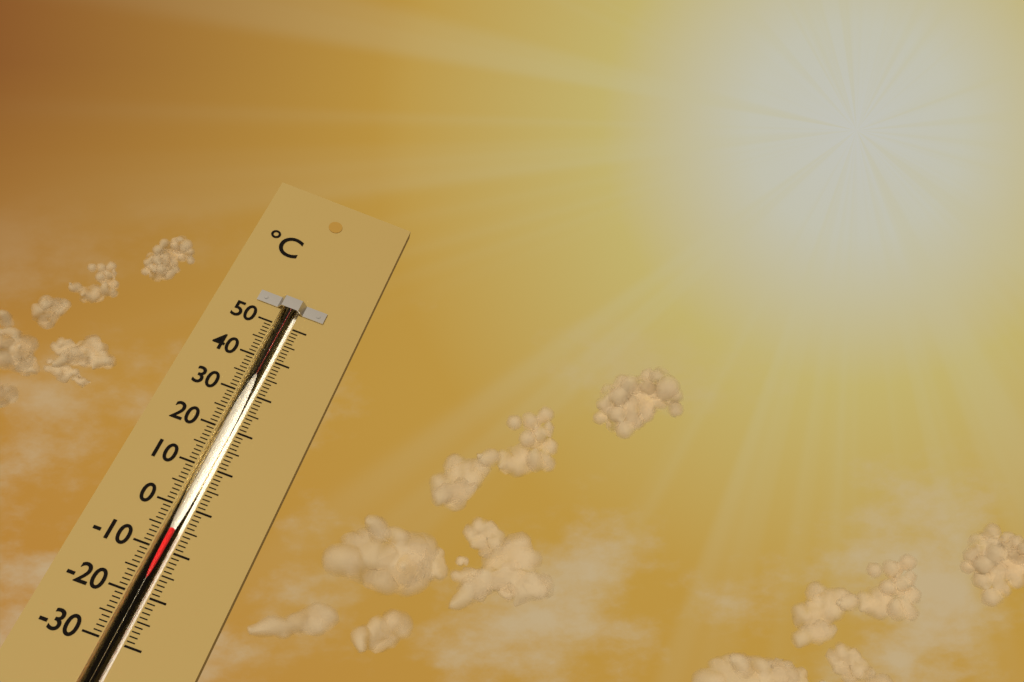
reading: -5 °C
